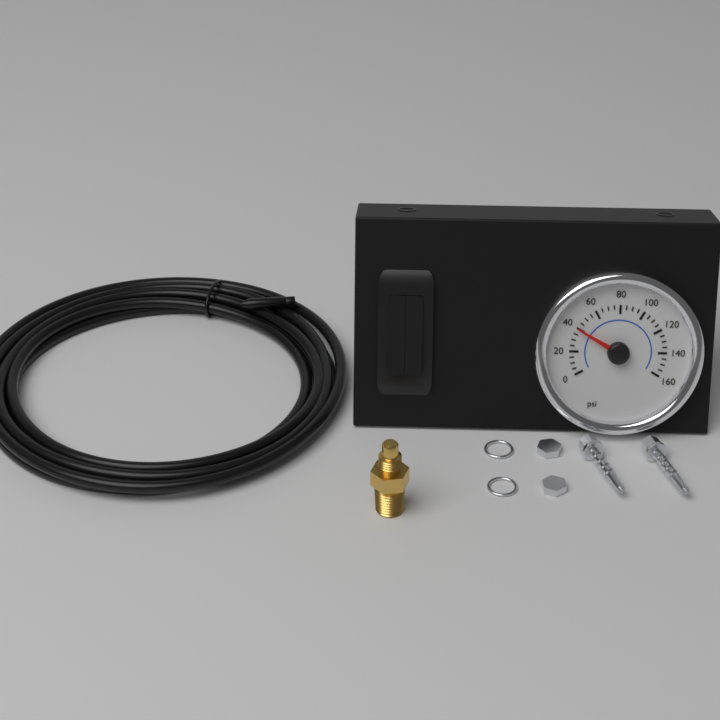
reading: 40 psi
